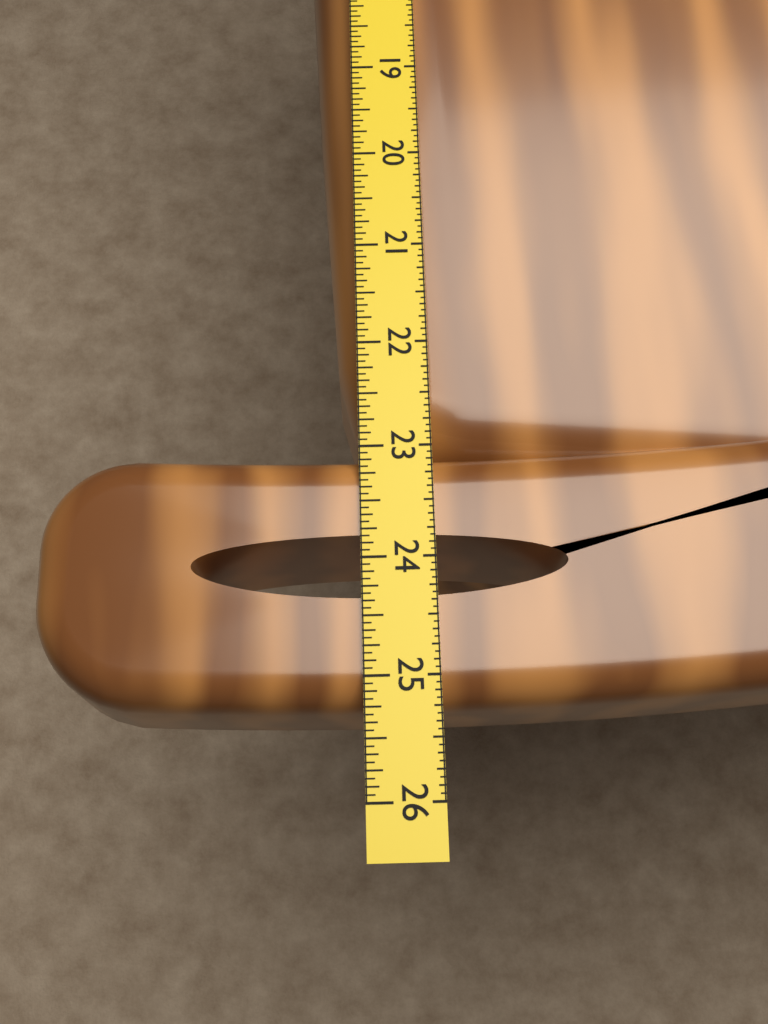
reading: 25.2500 in
